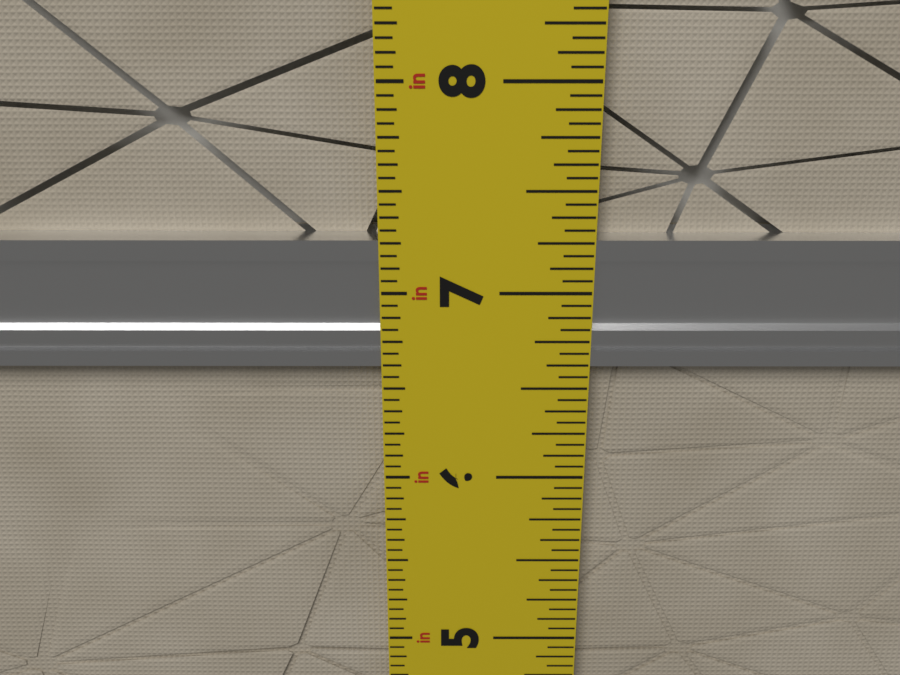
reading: 7.2500 in
